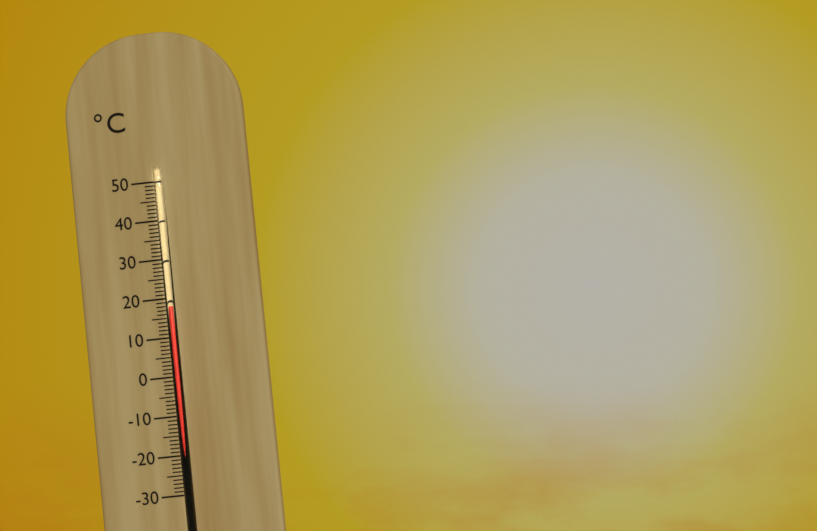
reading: 18 °C
